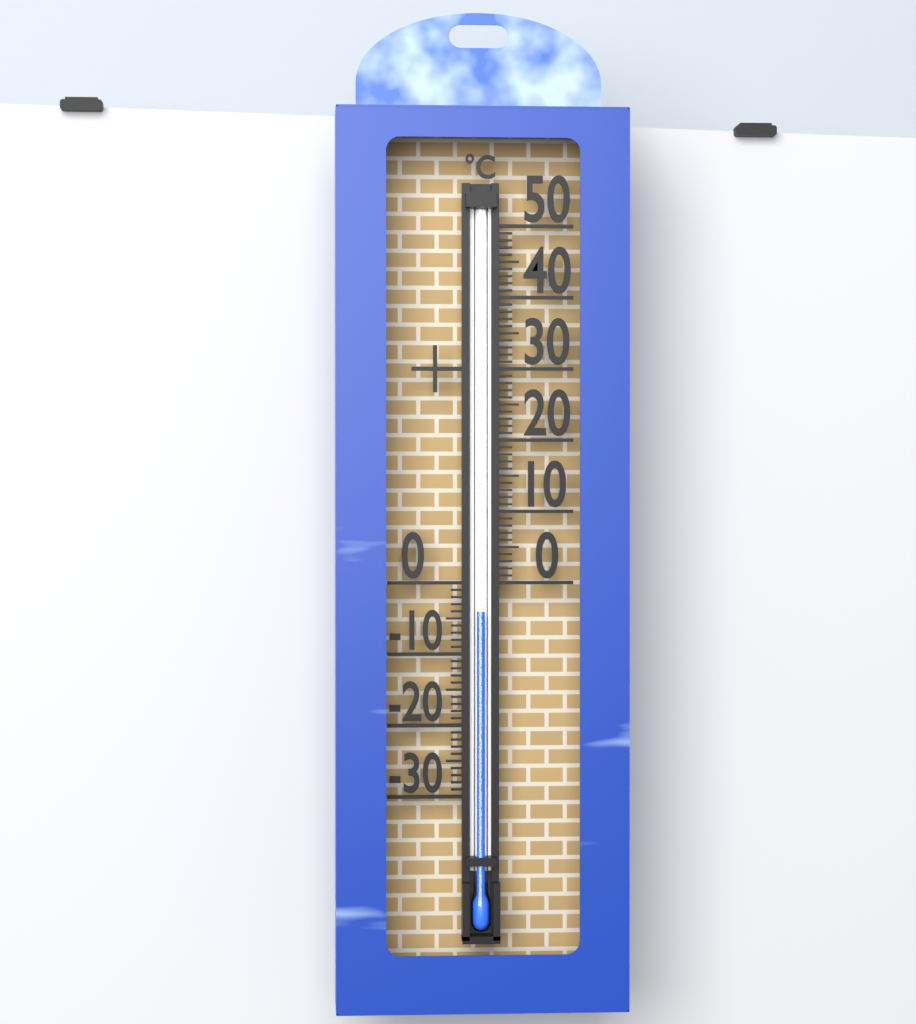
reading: -4 °C
